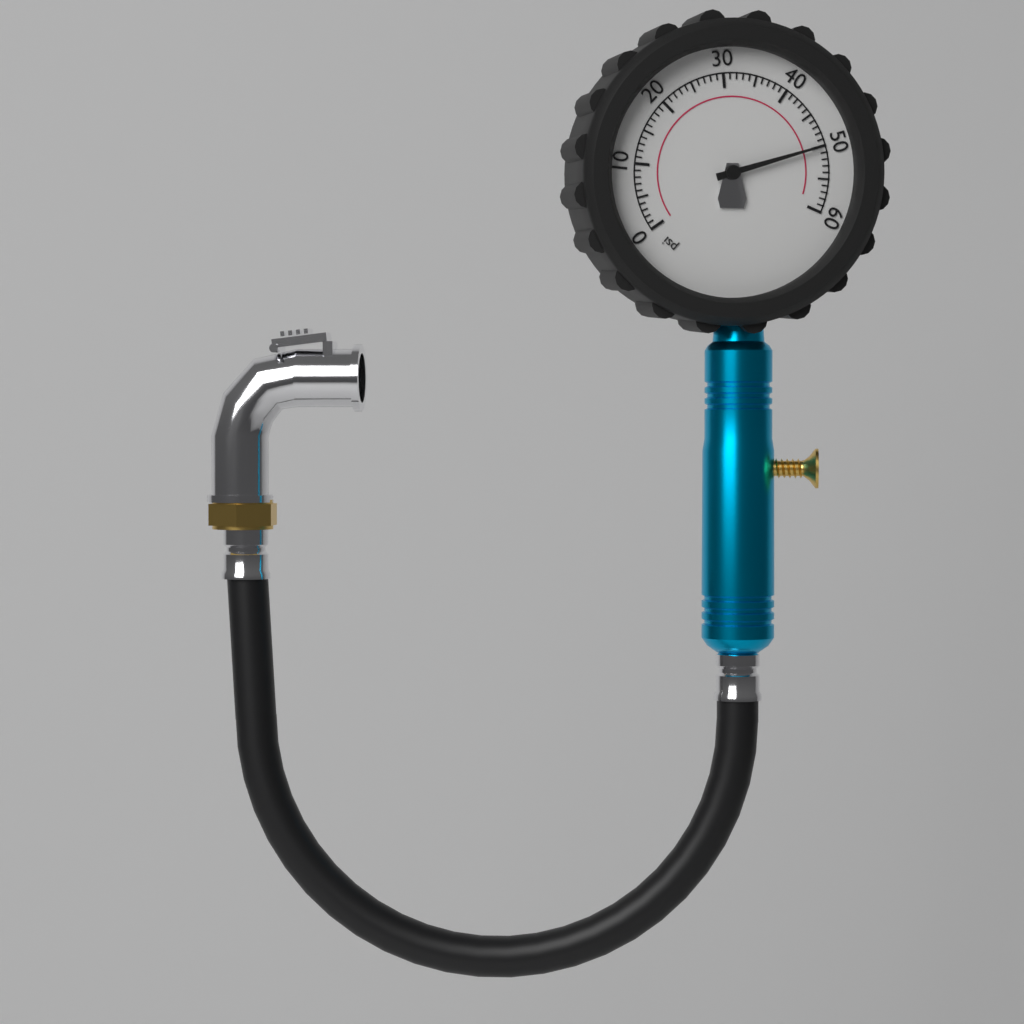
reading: 50 psi
